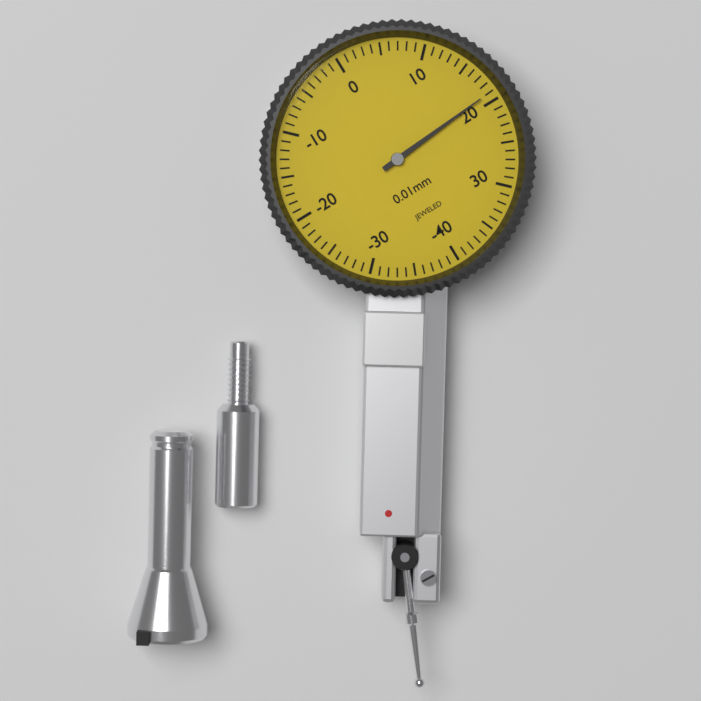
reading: 19 0.01mm
